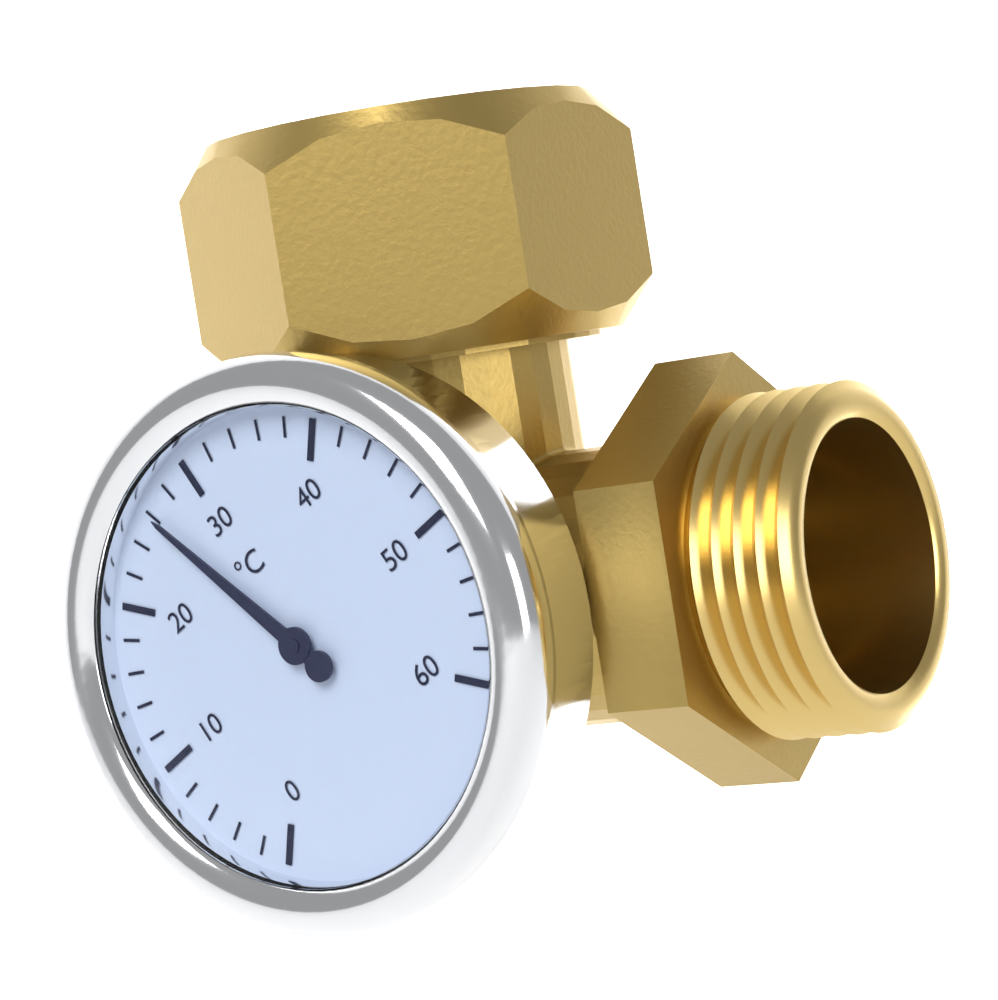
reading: 26 °C
